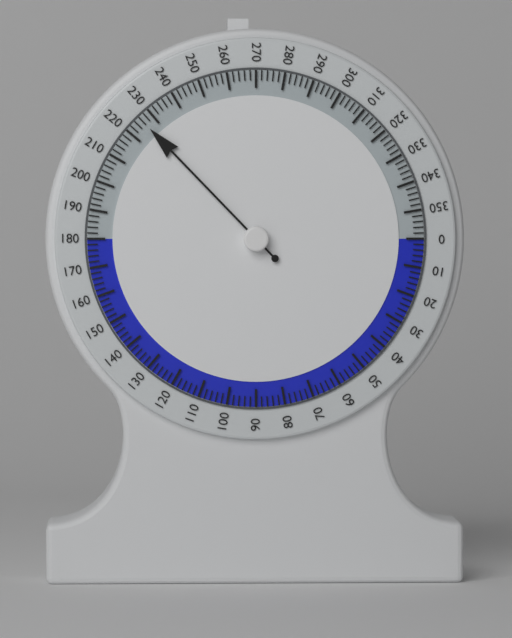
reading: 226 (no unit)
